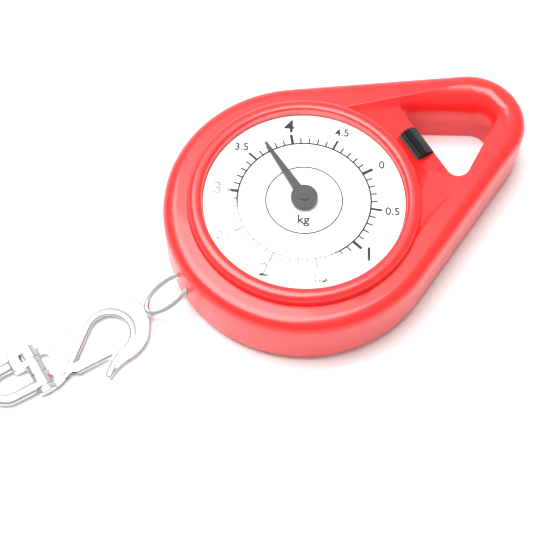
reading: 3.7 kg
